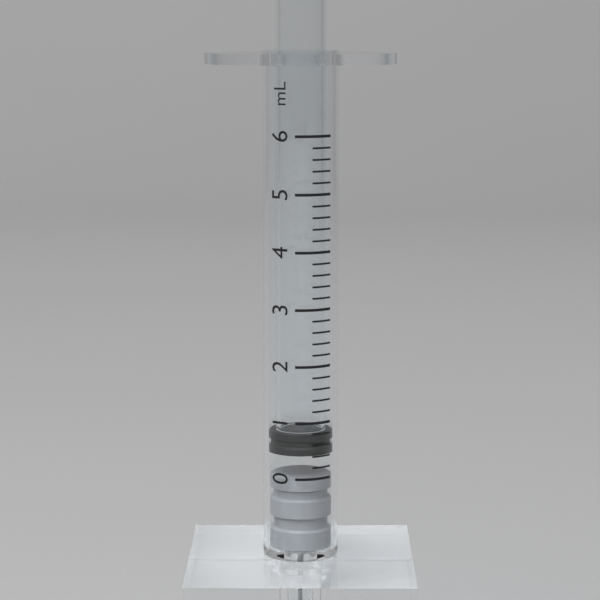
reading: 0.4 mL
